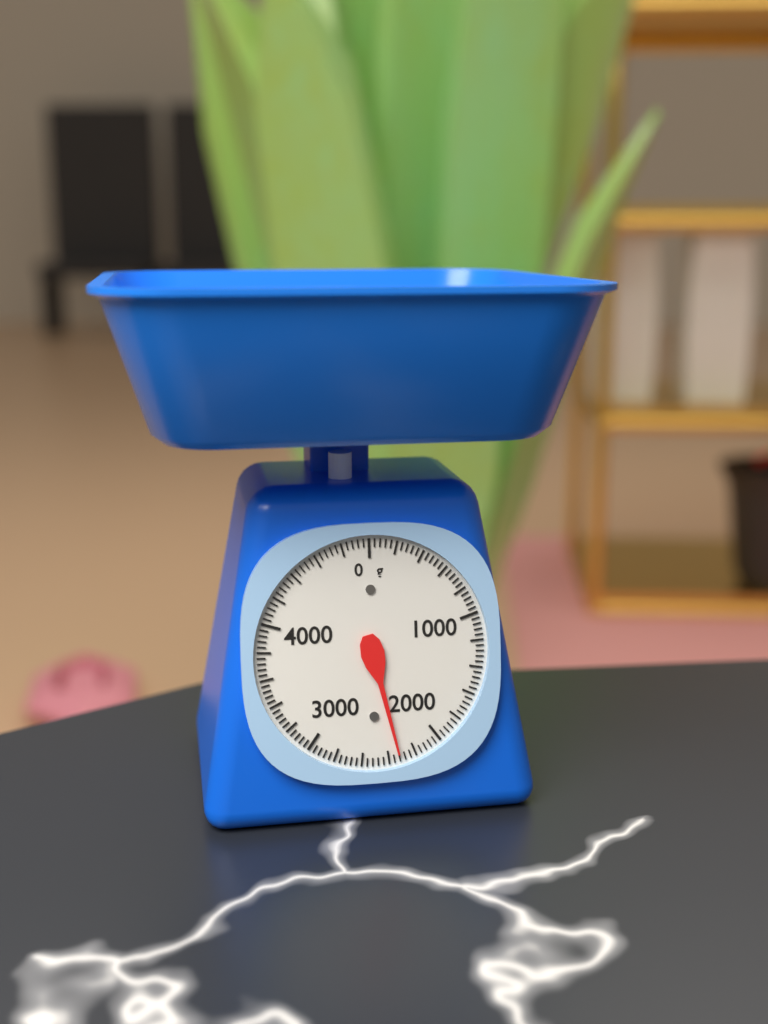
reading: 2320 g
